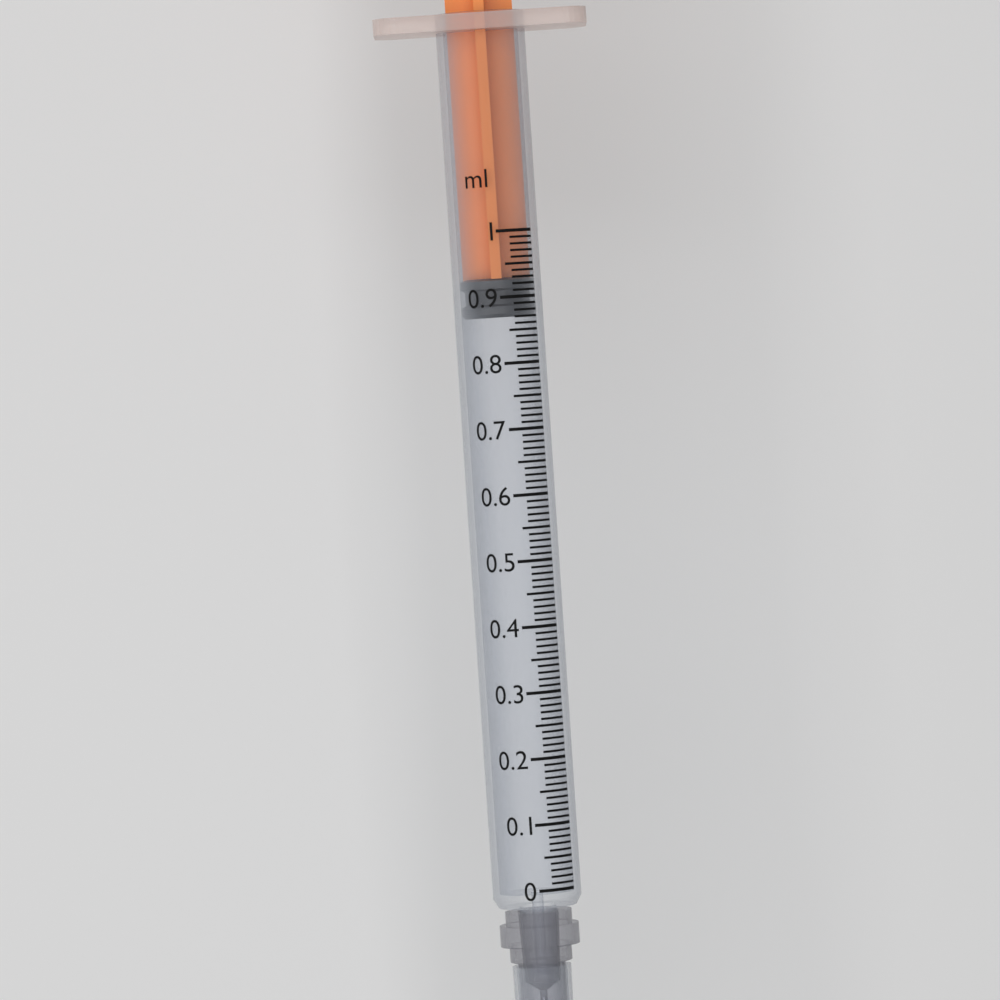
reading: 0.87 ml
